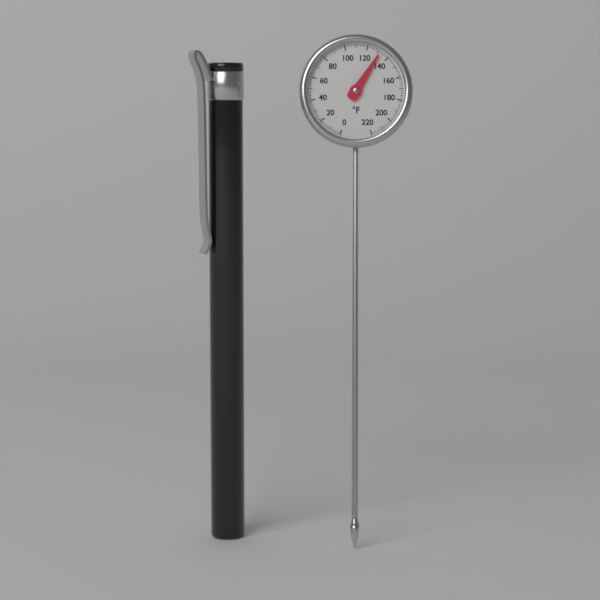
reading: 132 °F
